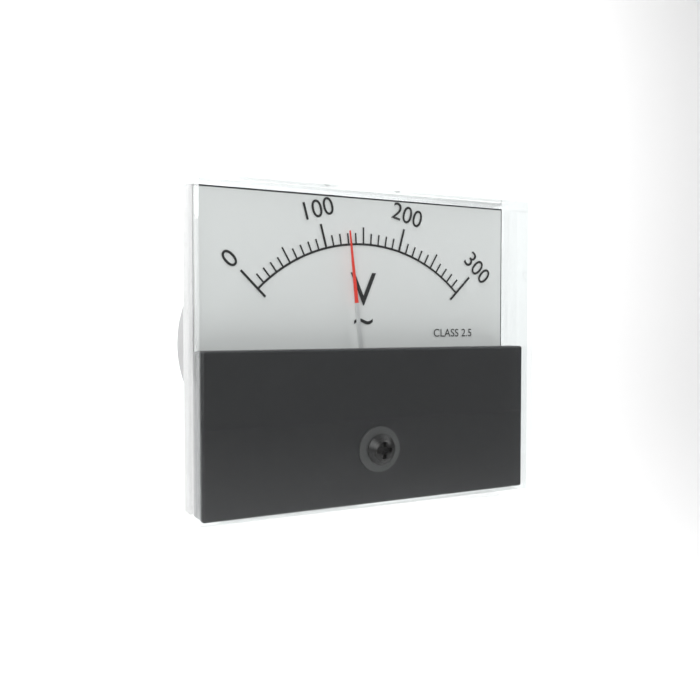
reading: 130 V
